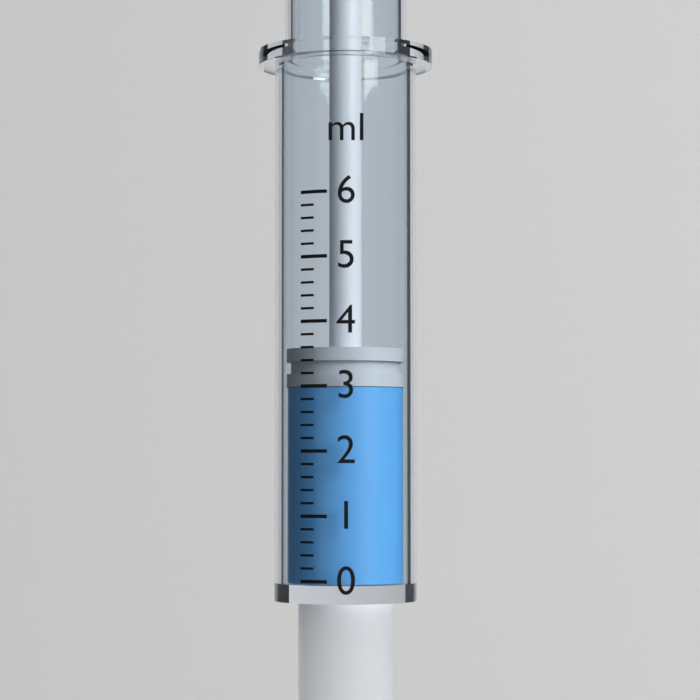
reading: 3.0 ml
